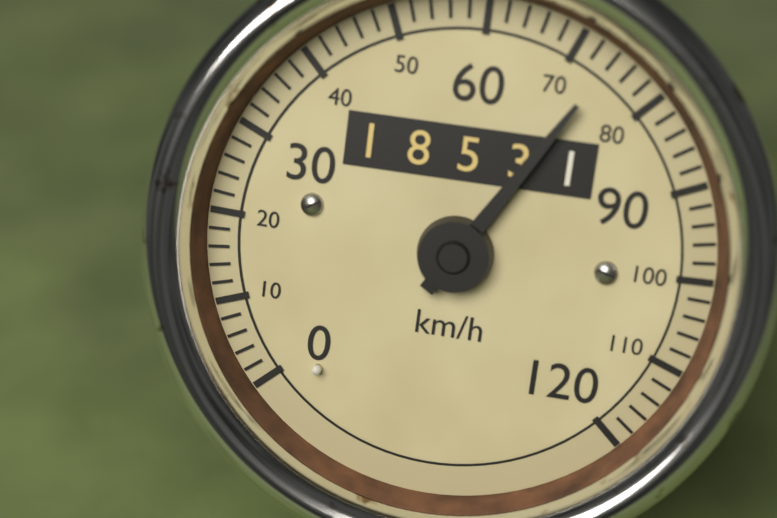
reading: 74 km/h
